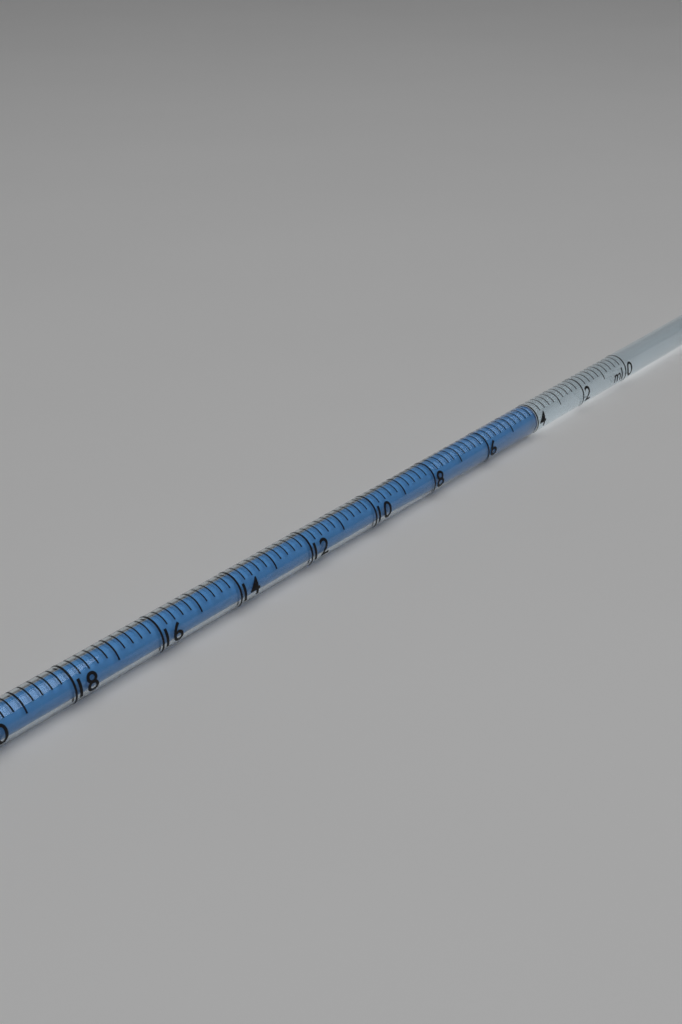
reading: 4.0 ml
